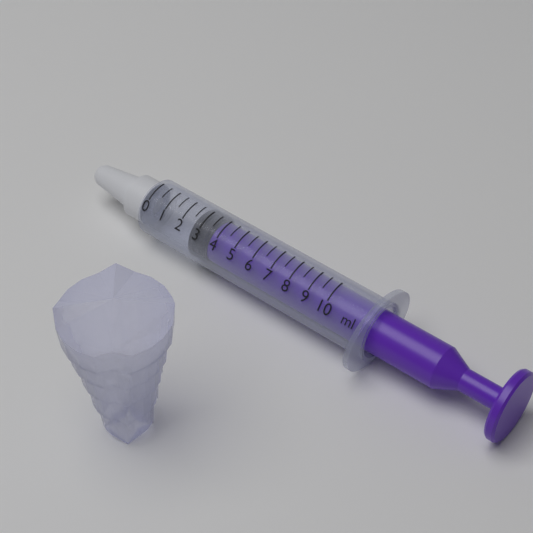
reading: 2.5 ml
